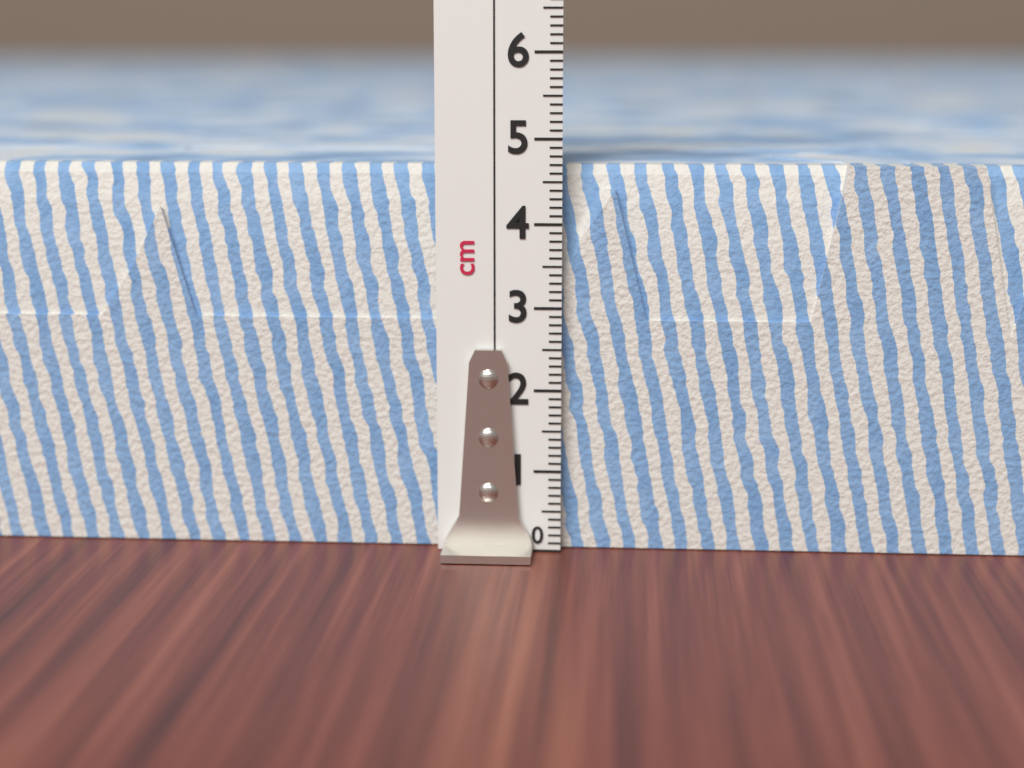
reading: 4.7 cm
